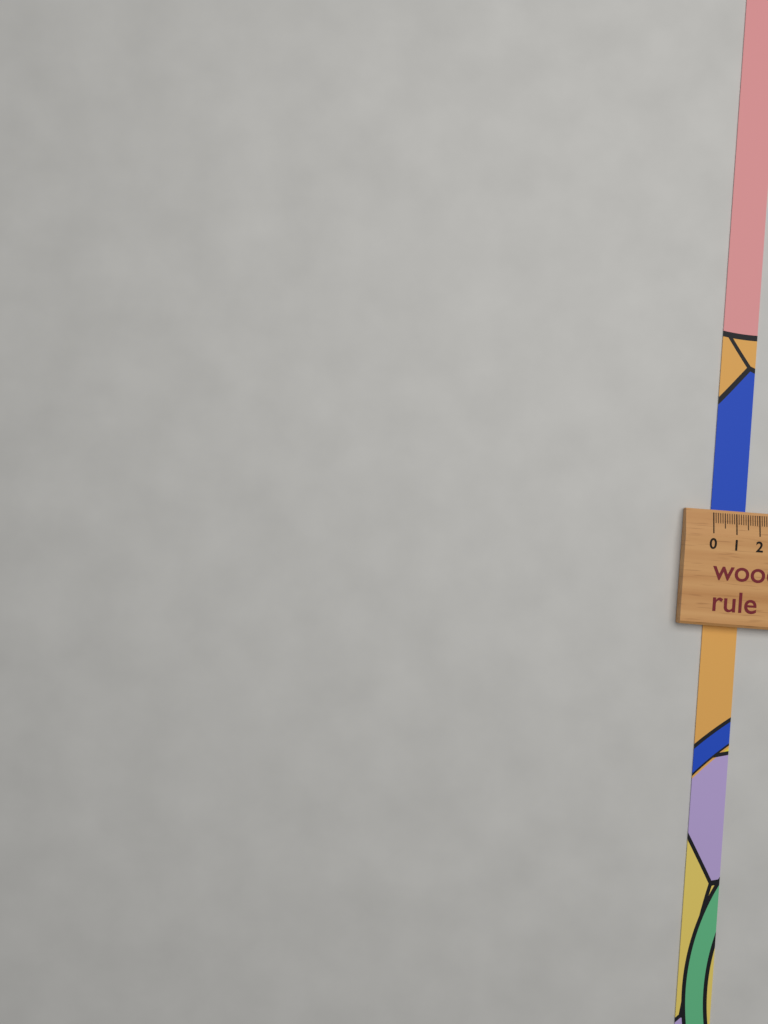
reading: 1.5 (no unit)
